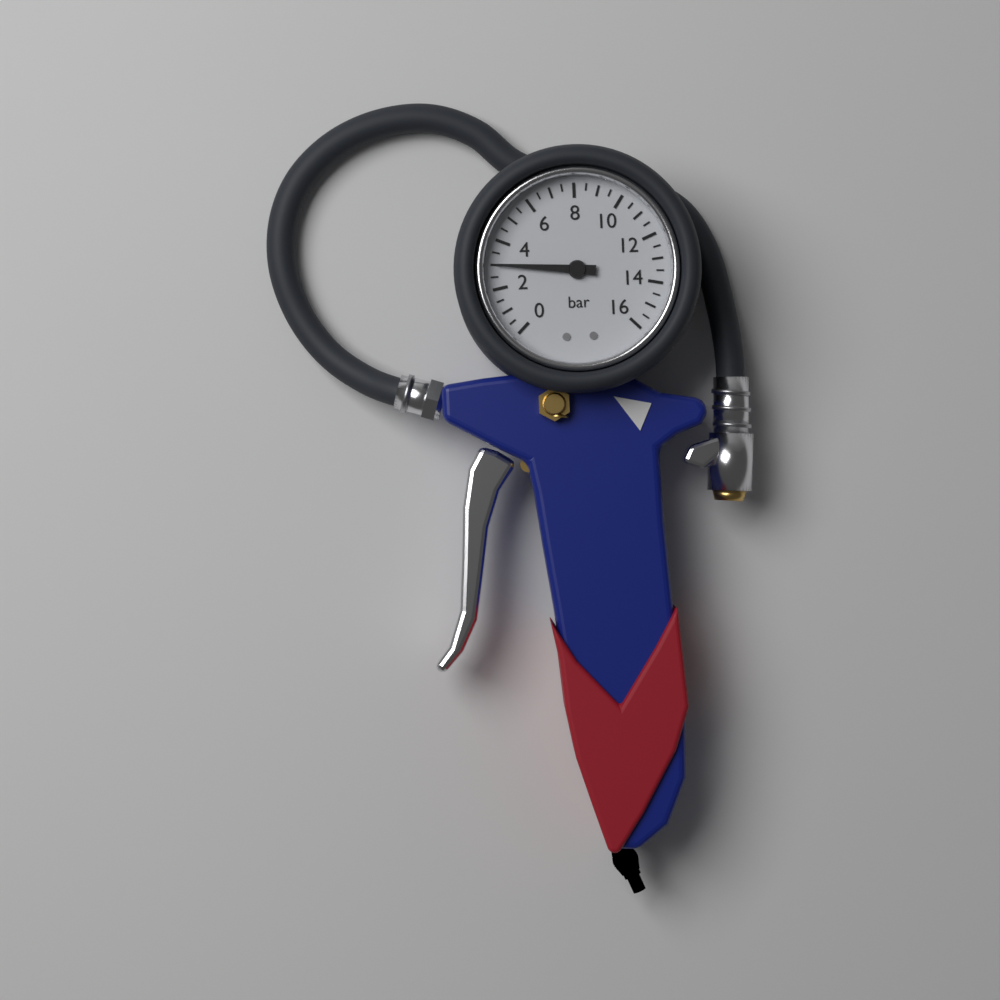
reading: 3.0 bar
